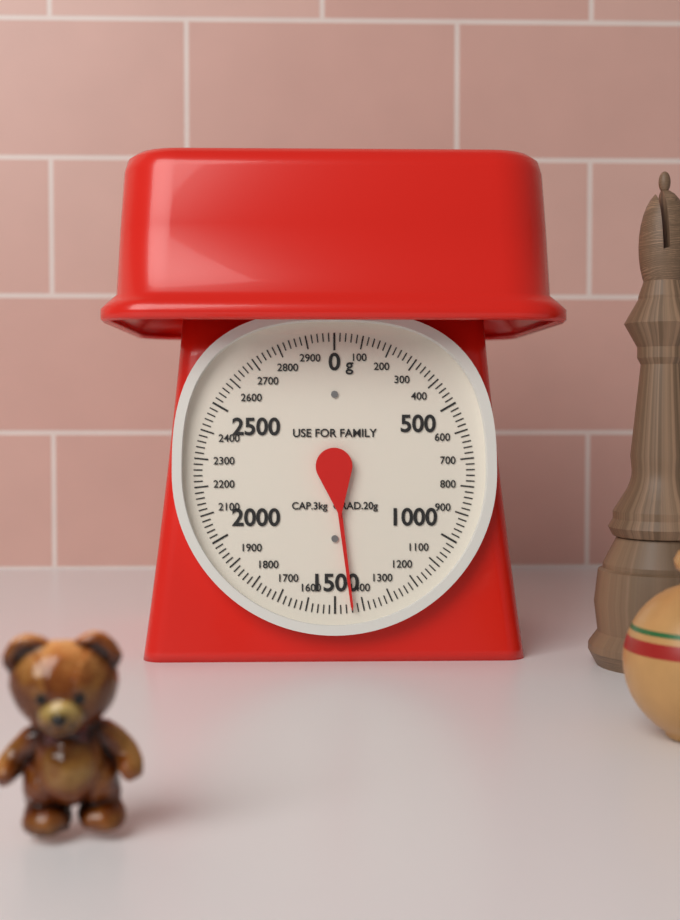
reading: 1440 g
